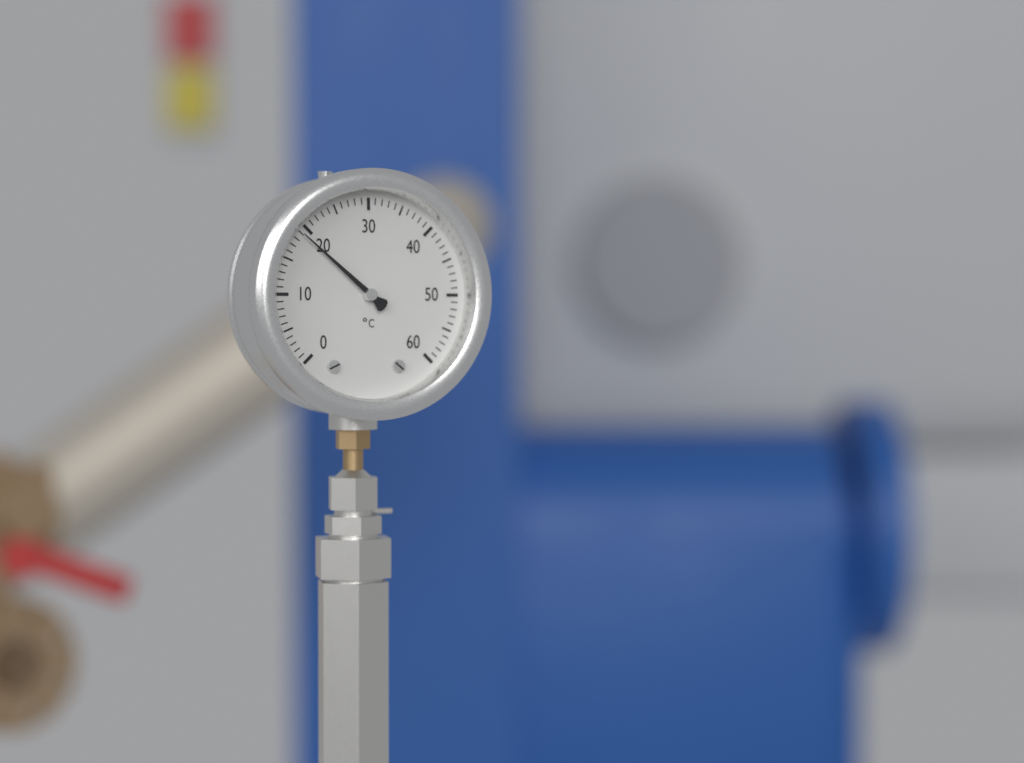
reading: 19 °C
